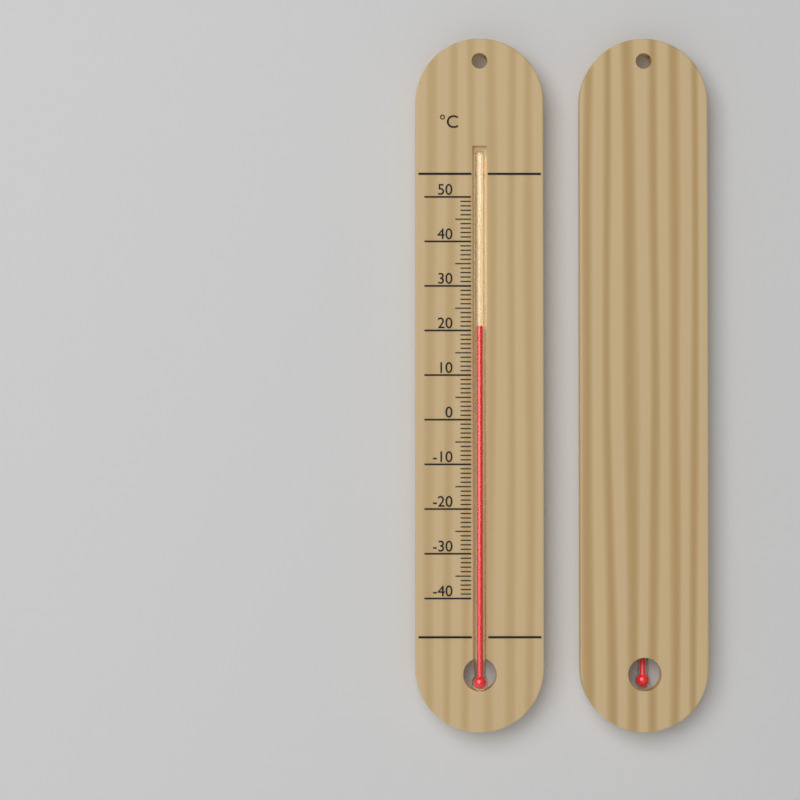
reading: 21 °C
